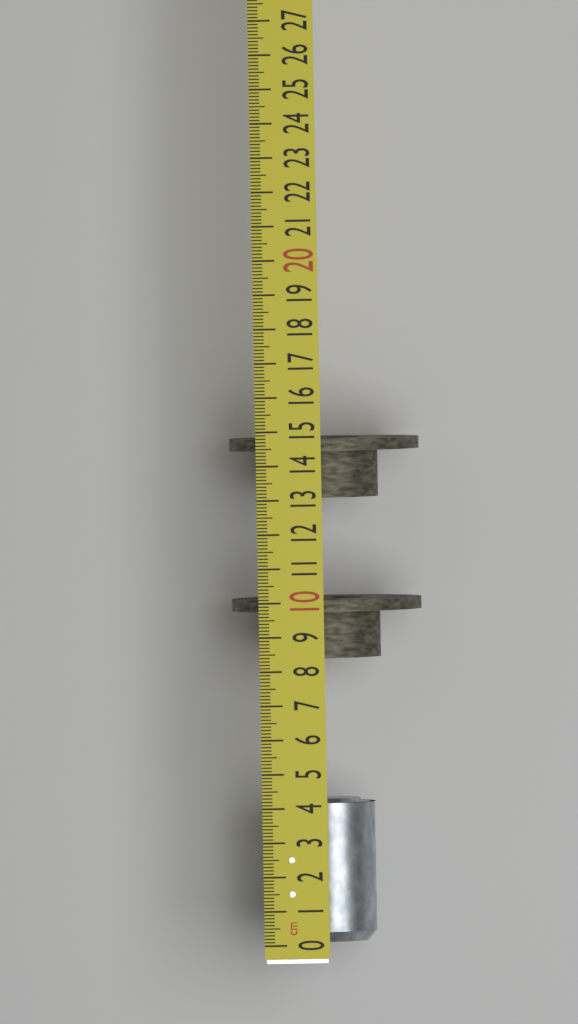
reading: 4.2 cm
